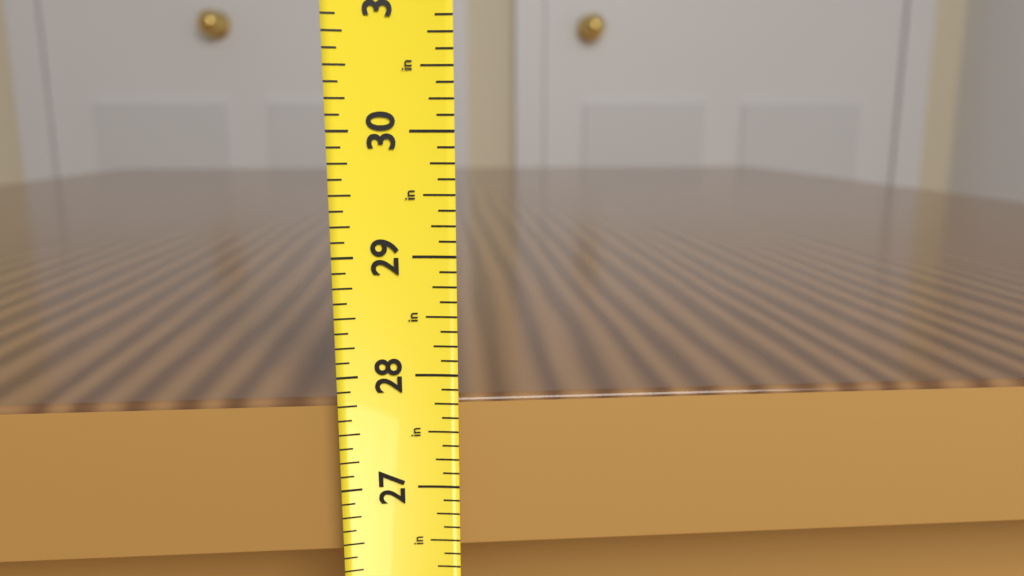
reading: 27.750 in
